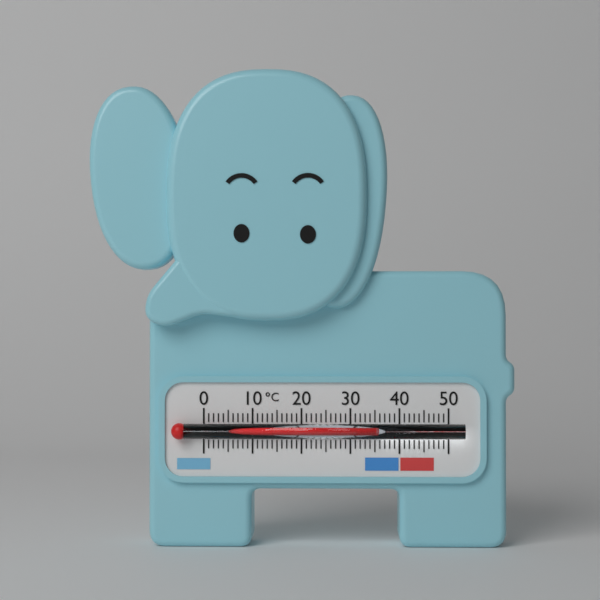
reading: 35 °C
